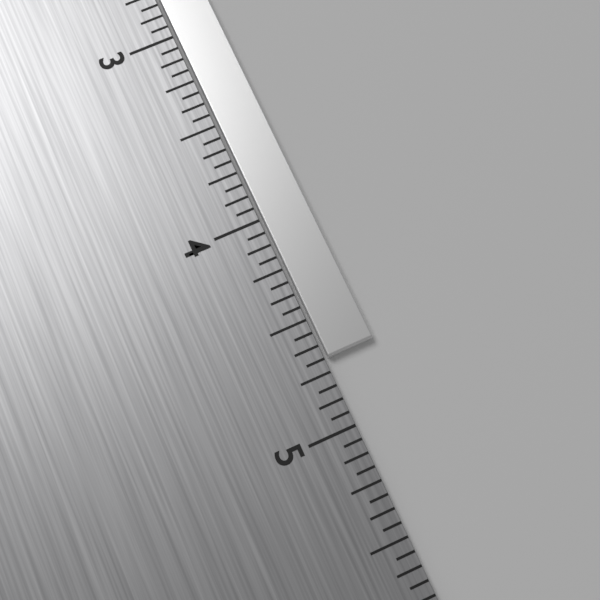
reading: 4.6875 in
